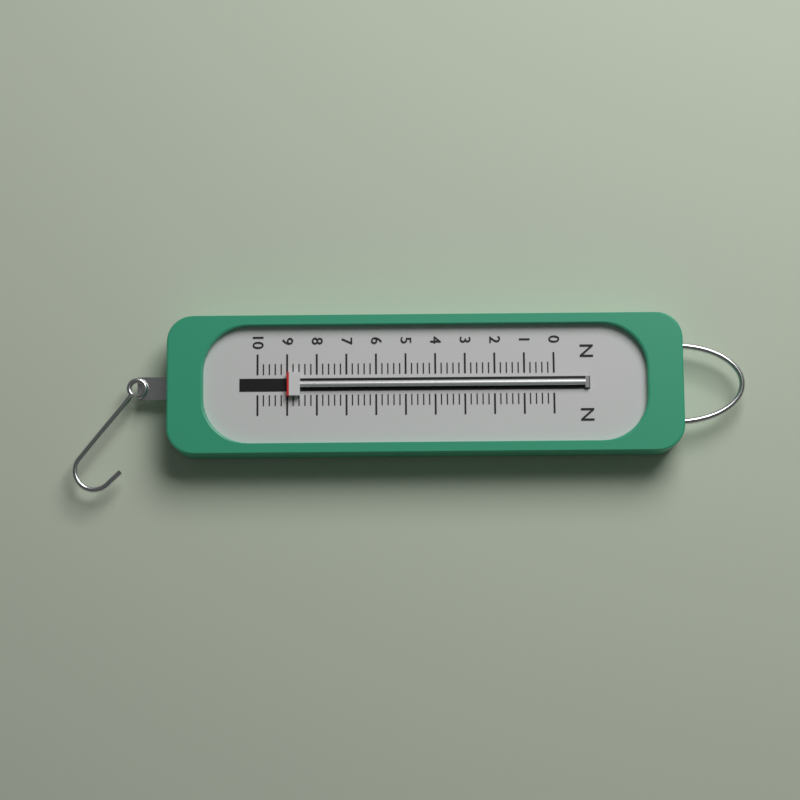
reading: 9.0 N
